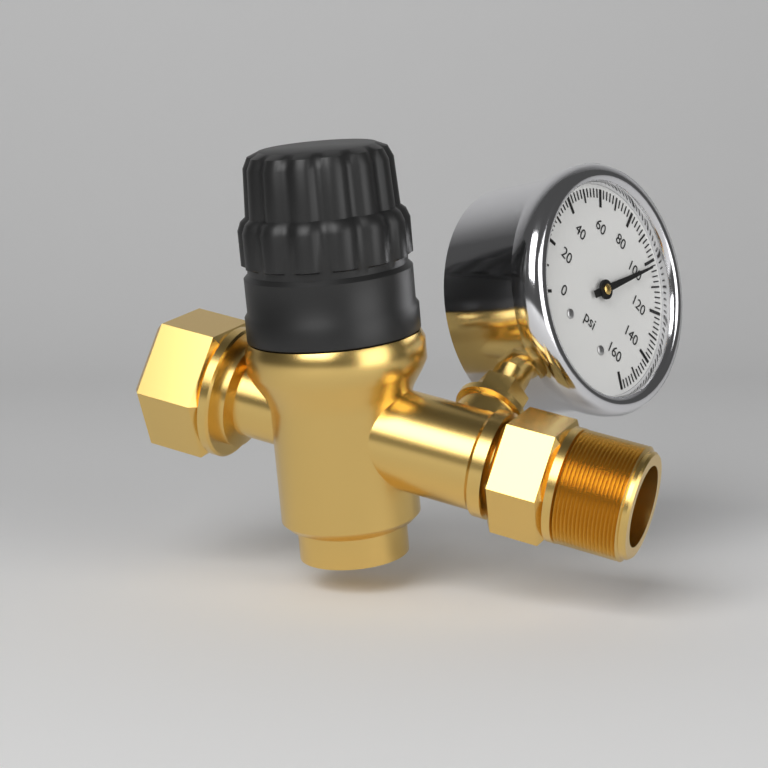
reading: 102 psi
